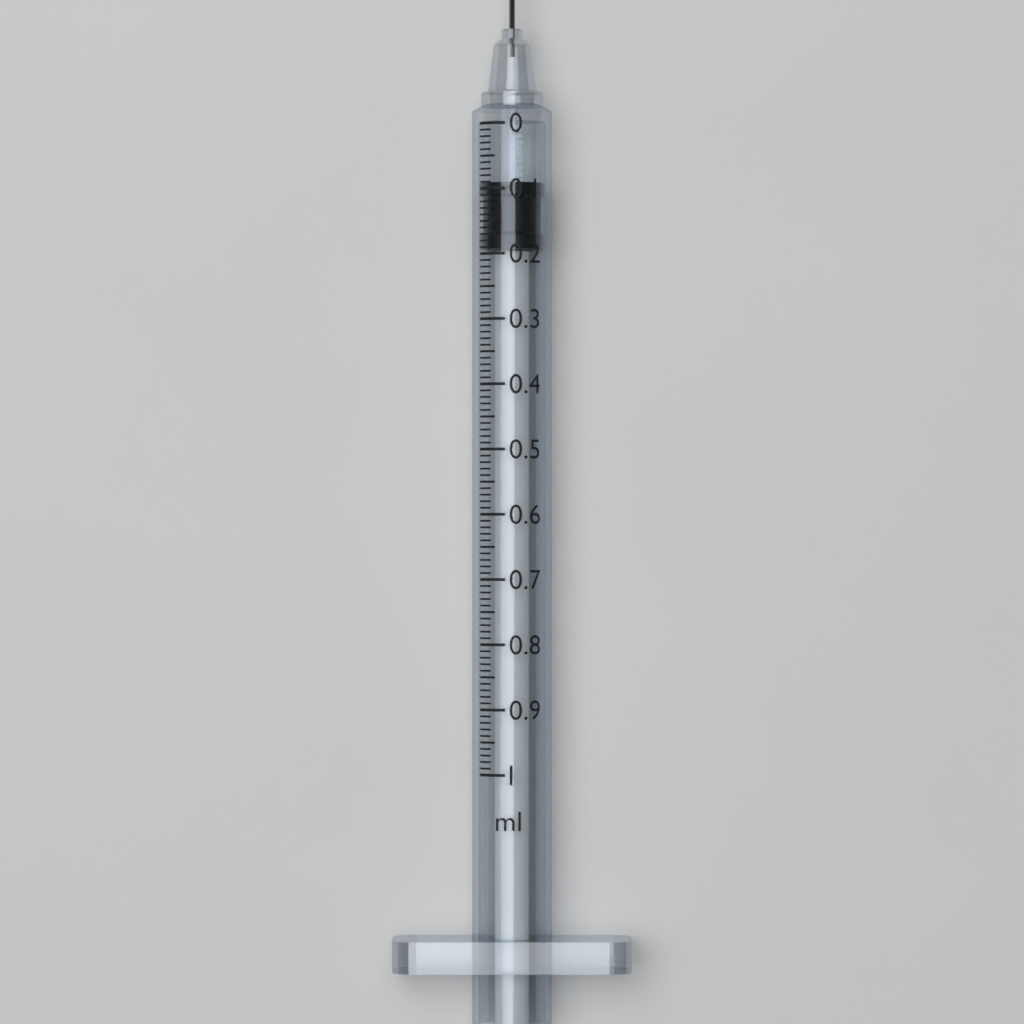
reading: 0.09 ml
